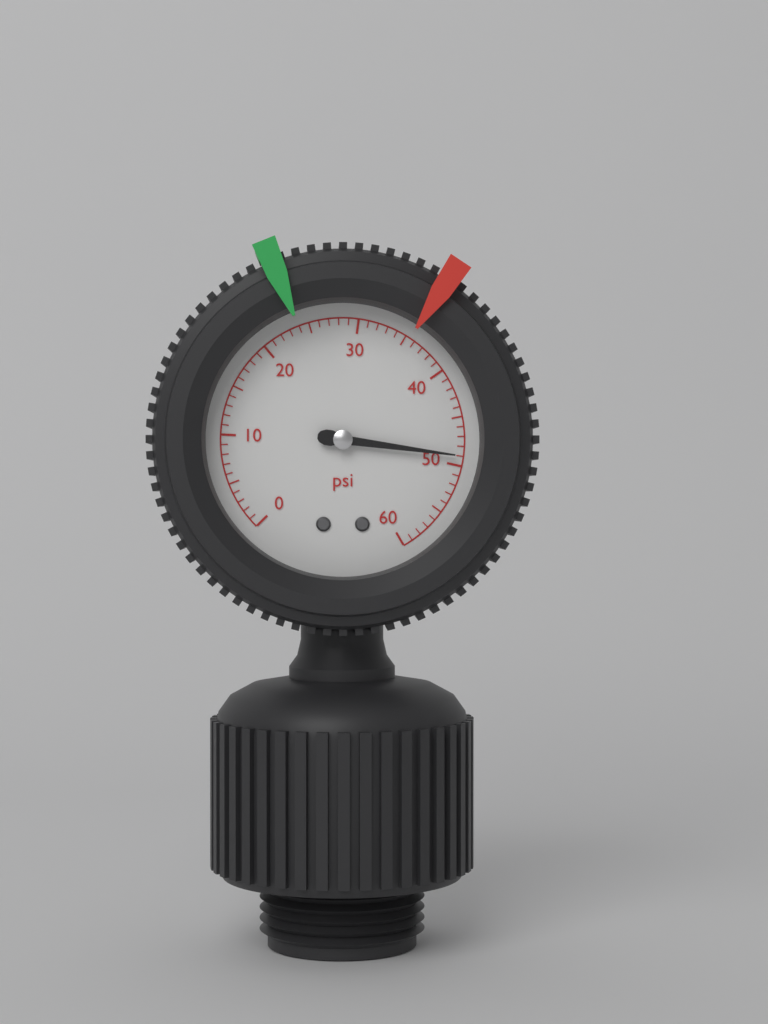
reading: 49 psi
